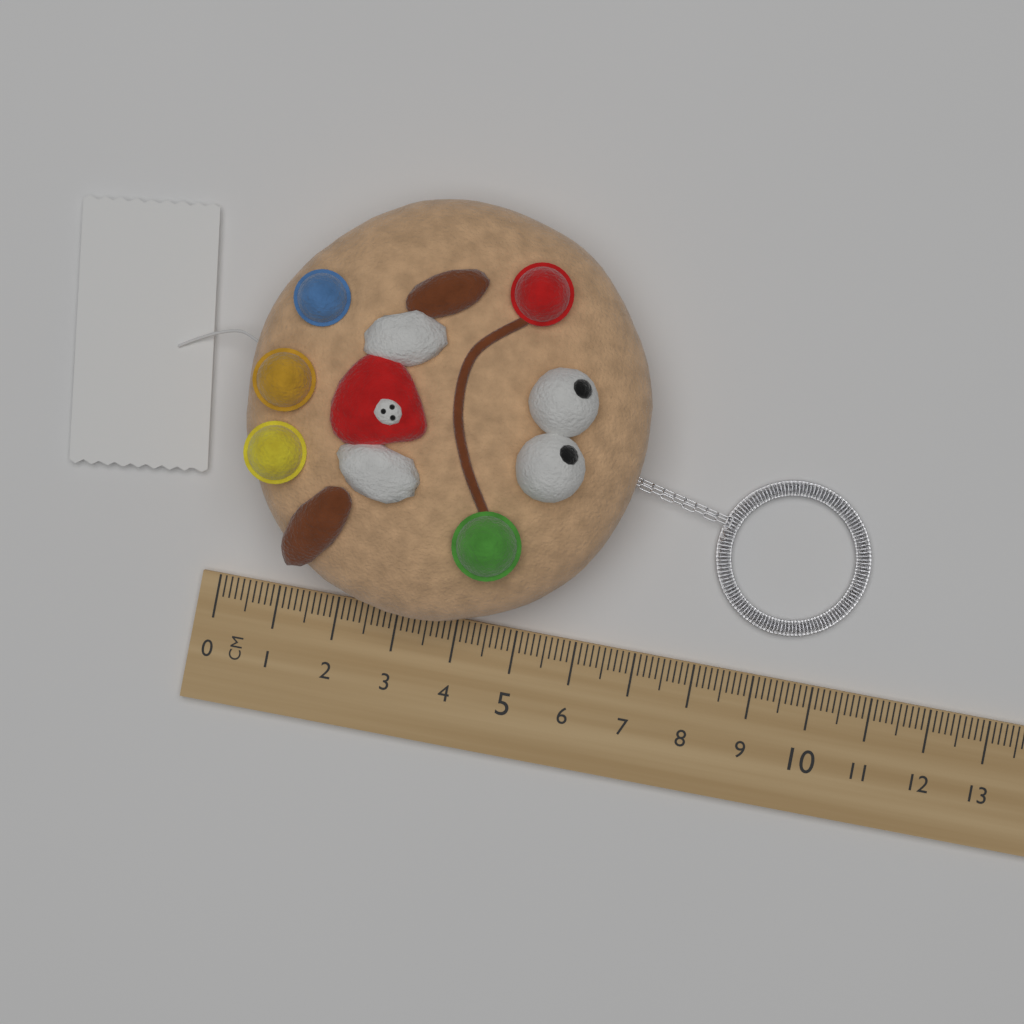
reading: 6.5 cm
